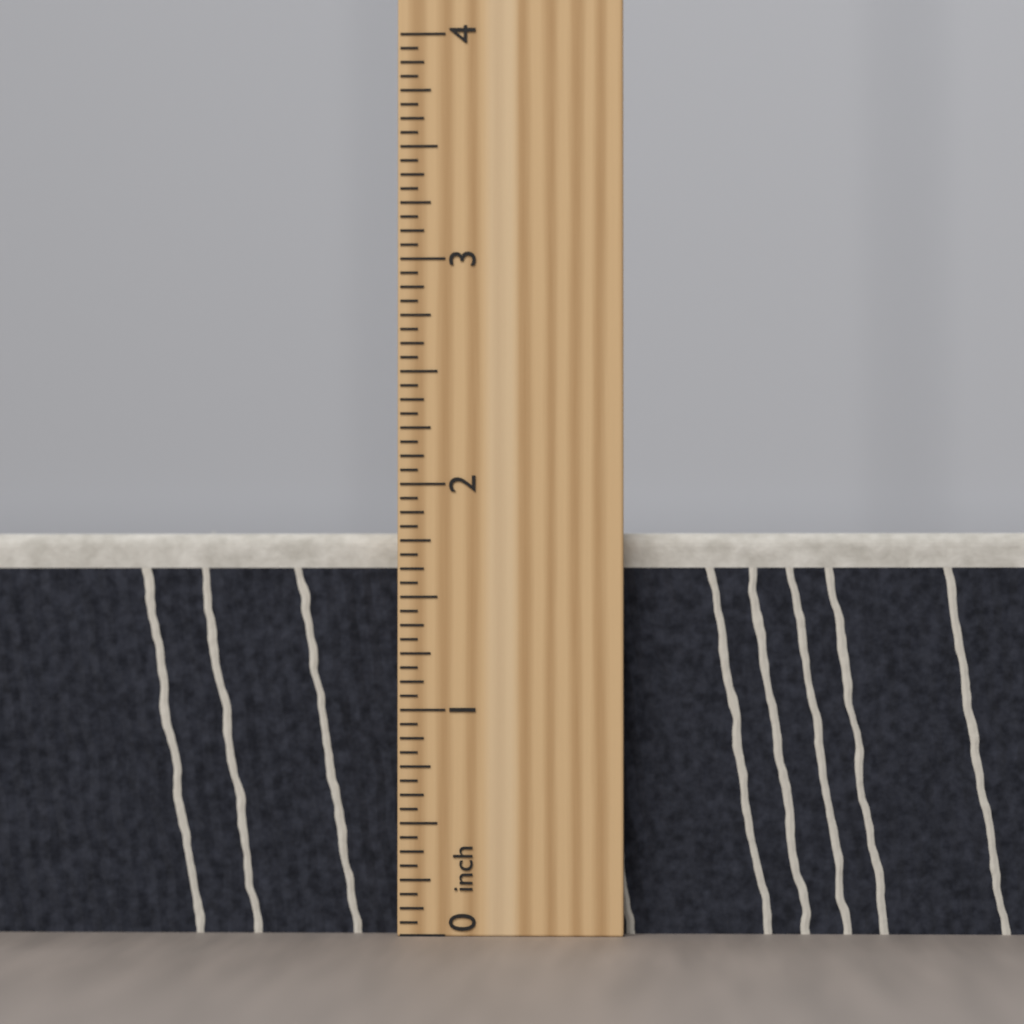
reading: 1.8125 inch
